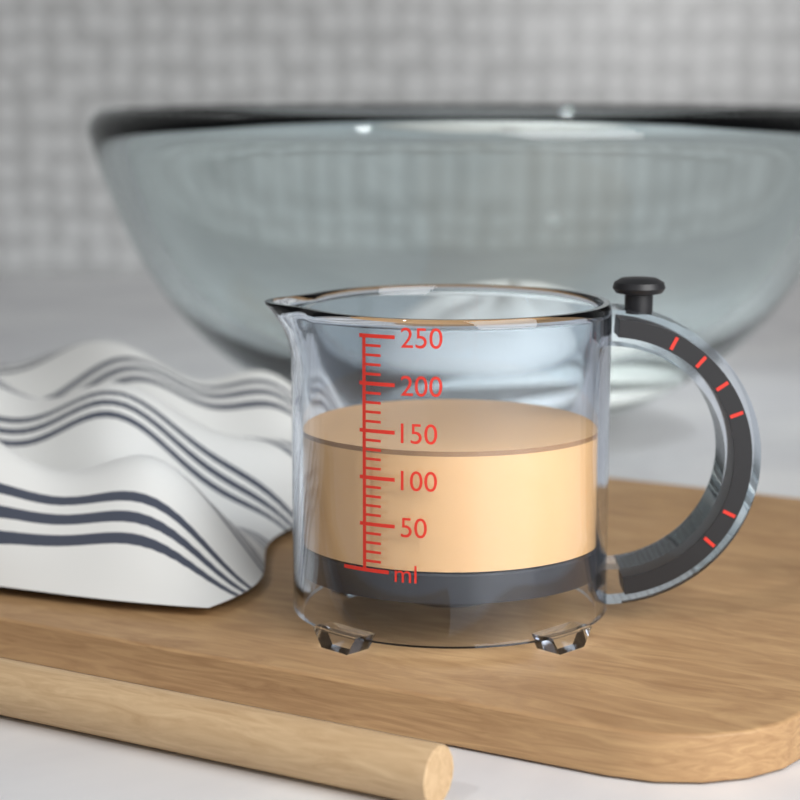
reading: 130 ml
